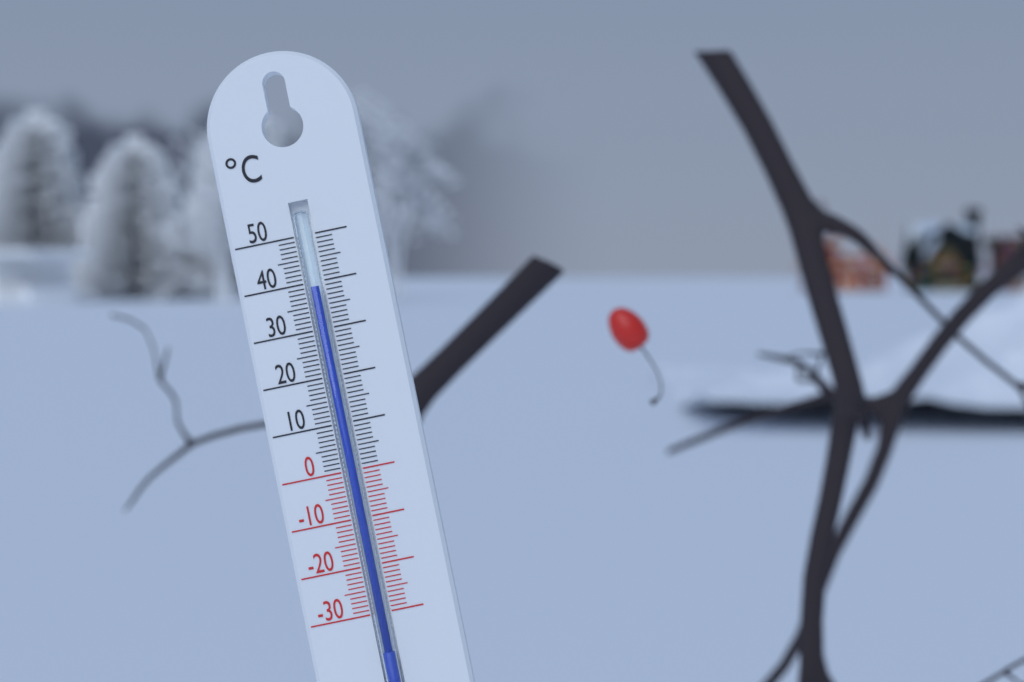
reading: 39 °C
